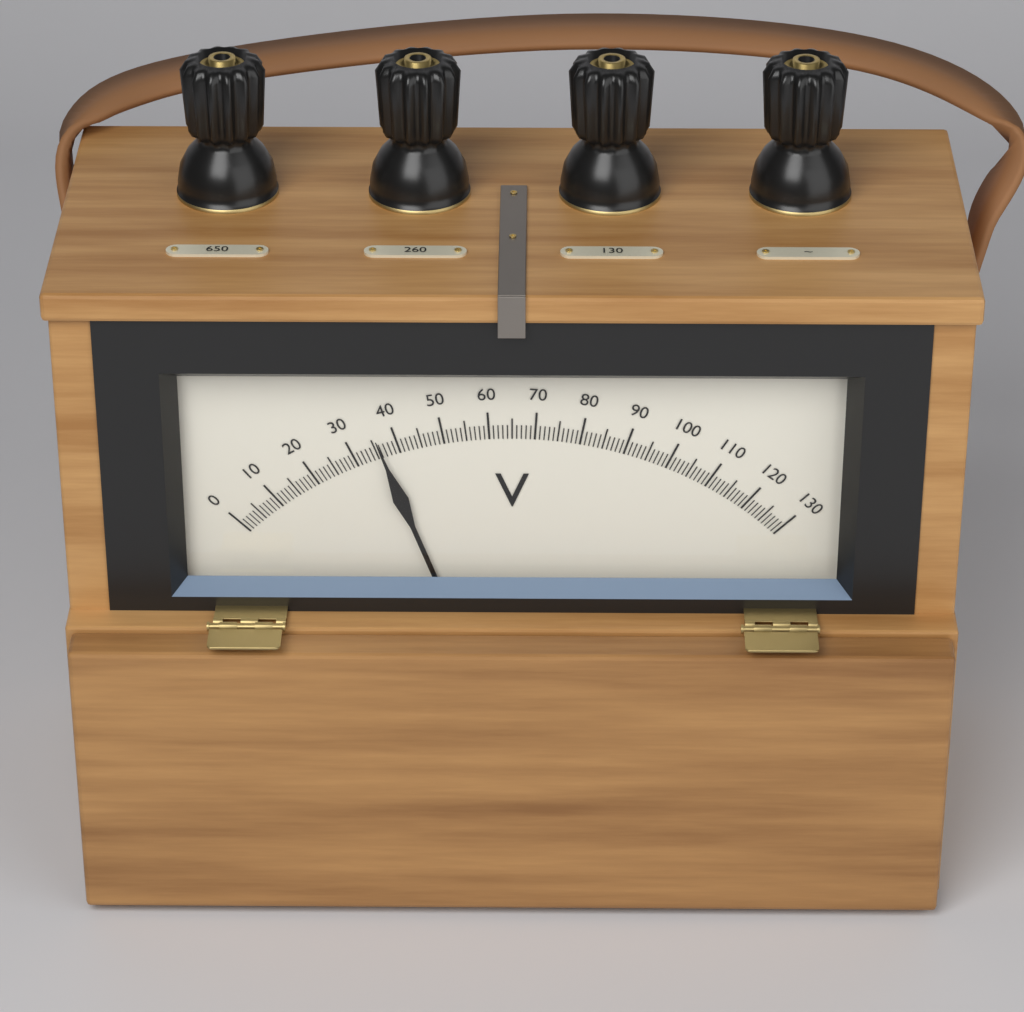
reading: 36 V
